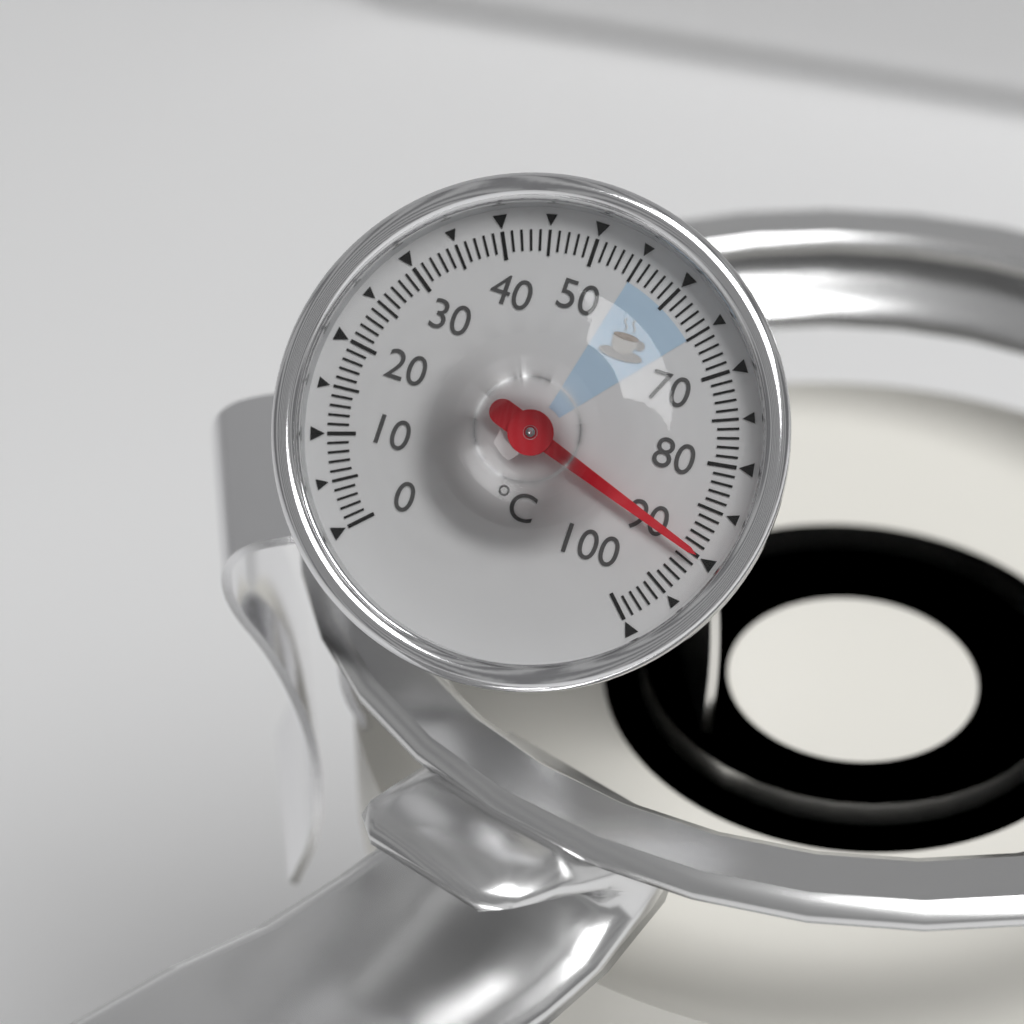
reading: 90 °C
